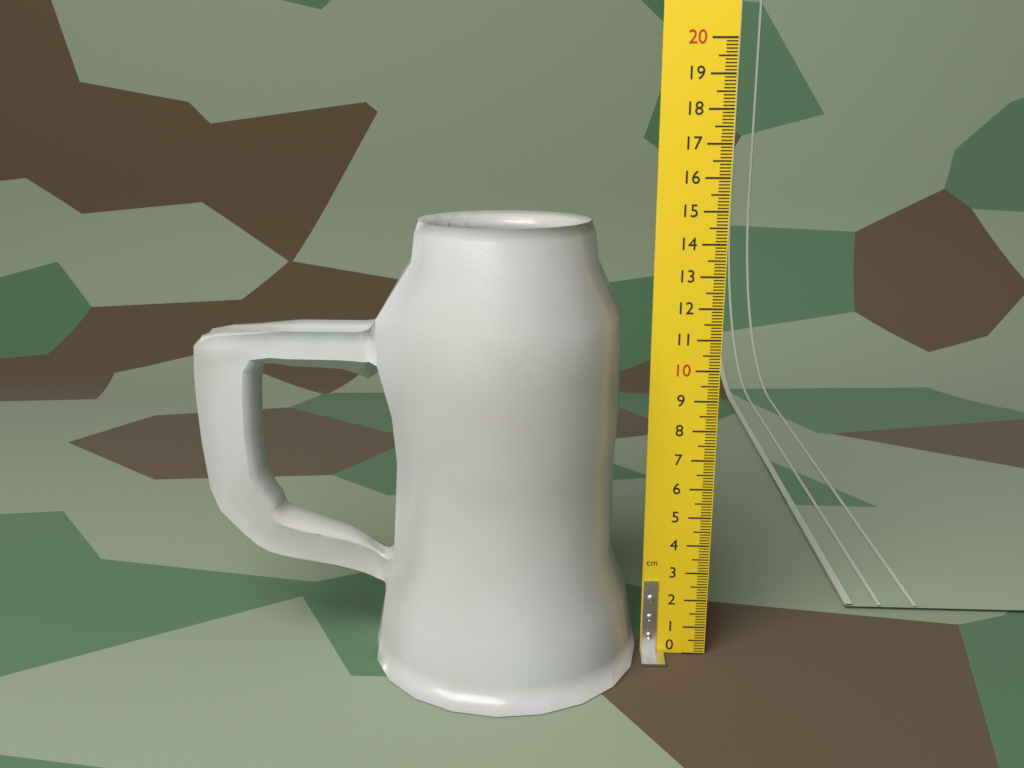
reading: 14.7 cm
